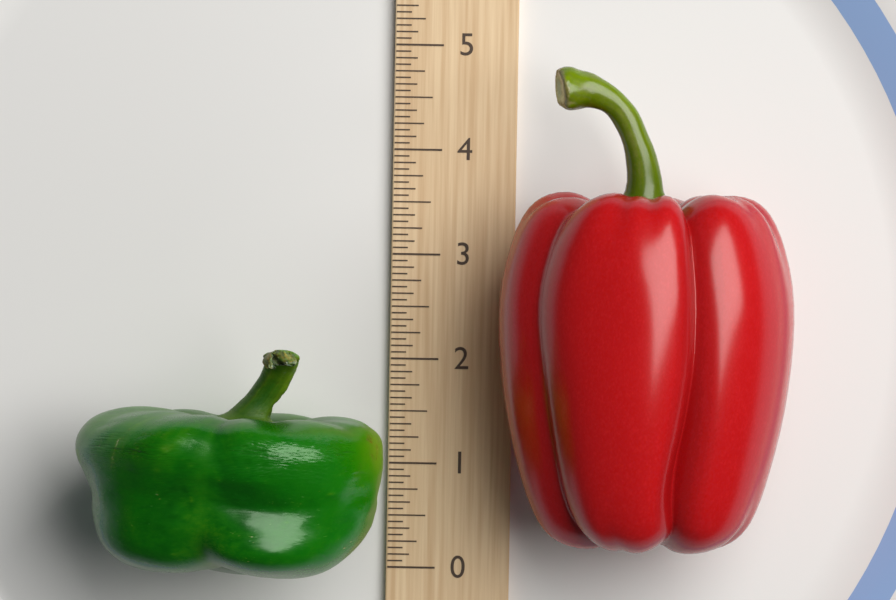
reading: 2.1250 (no unit)
